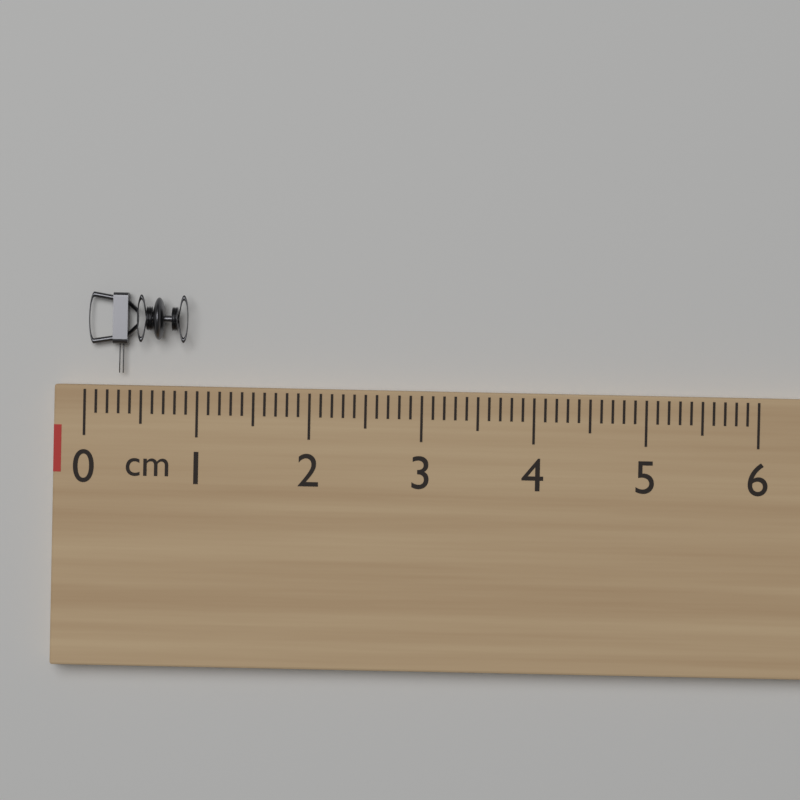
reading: 0.9 cm
